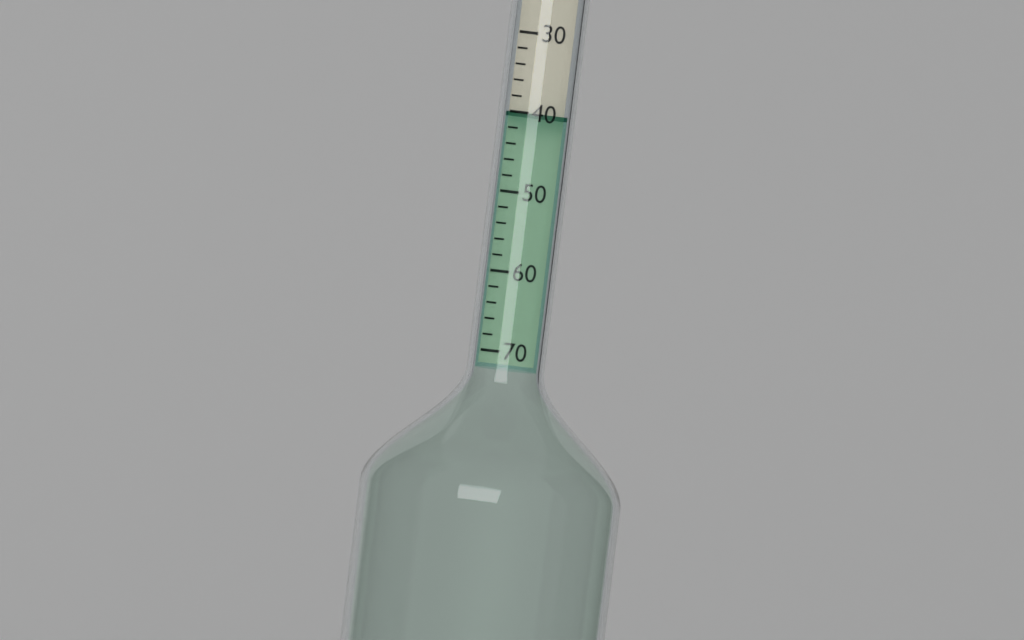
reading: 40 (no unit)
